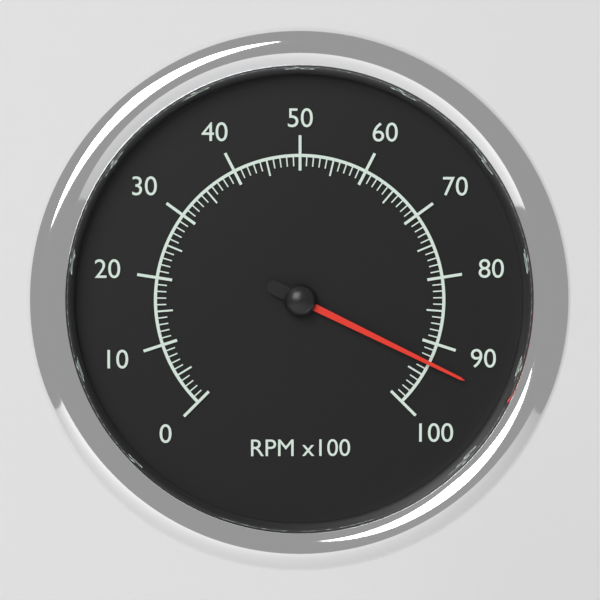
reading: 93 RPM x100
